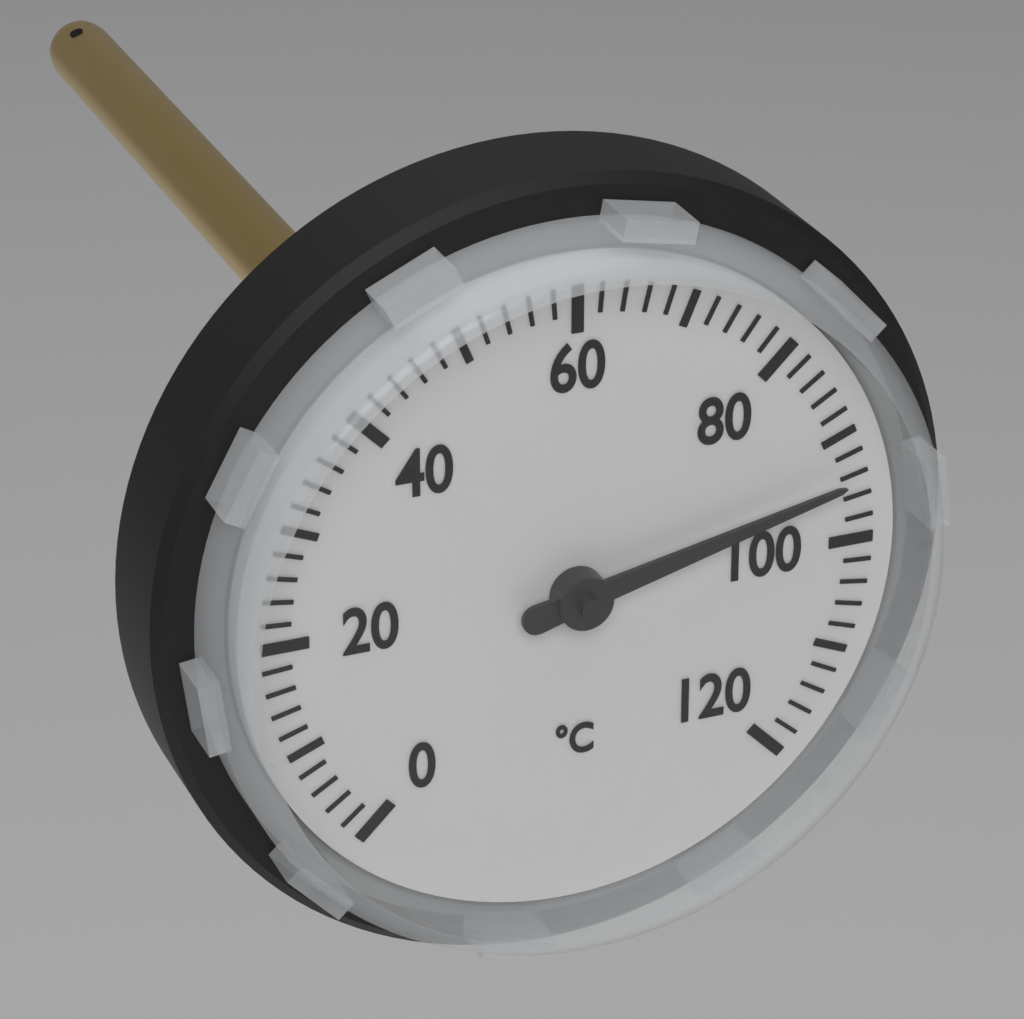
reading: 94 °C
